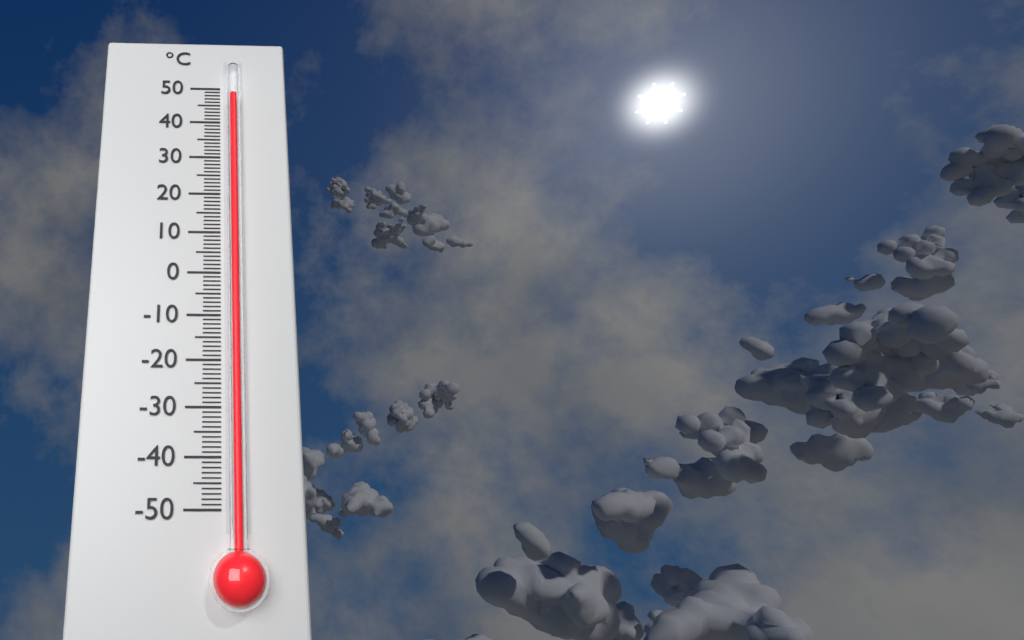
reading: 47 °C
